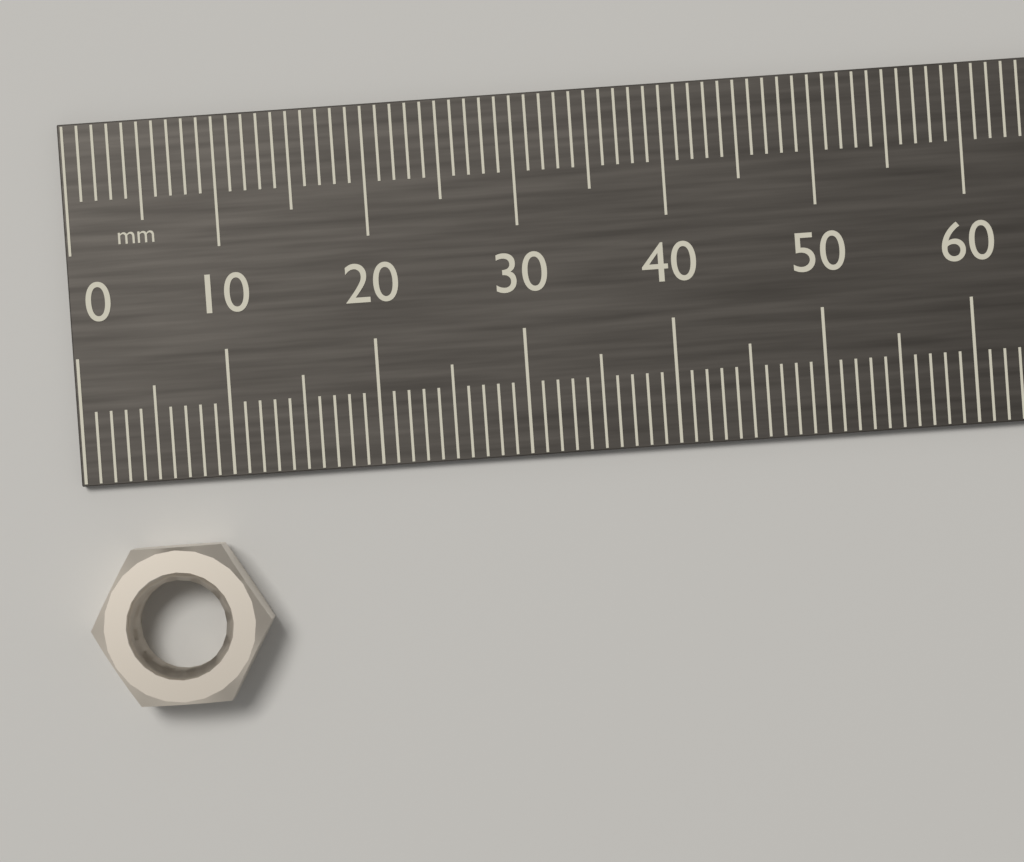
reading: 12 mm
